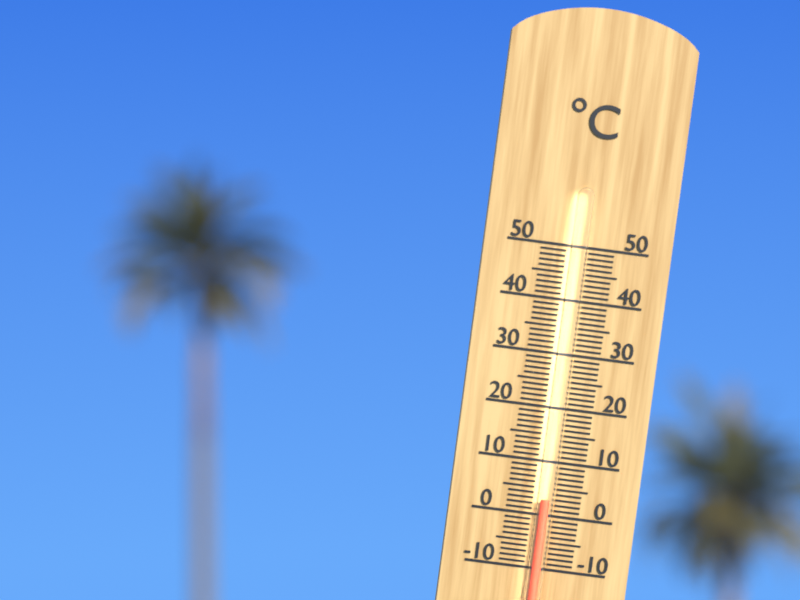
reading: 3 °C
